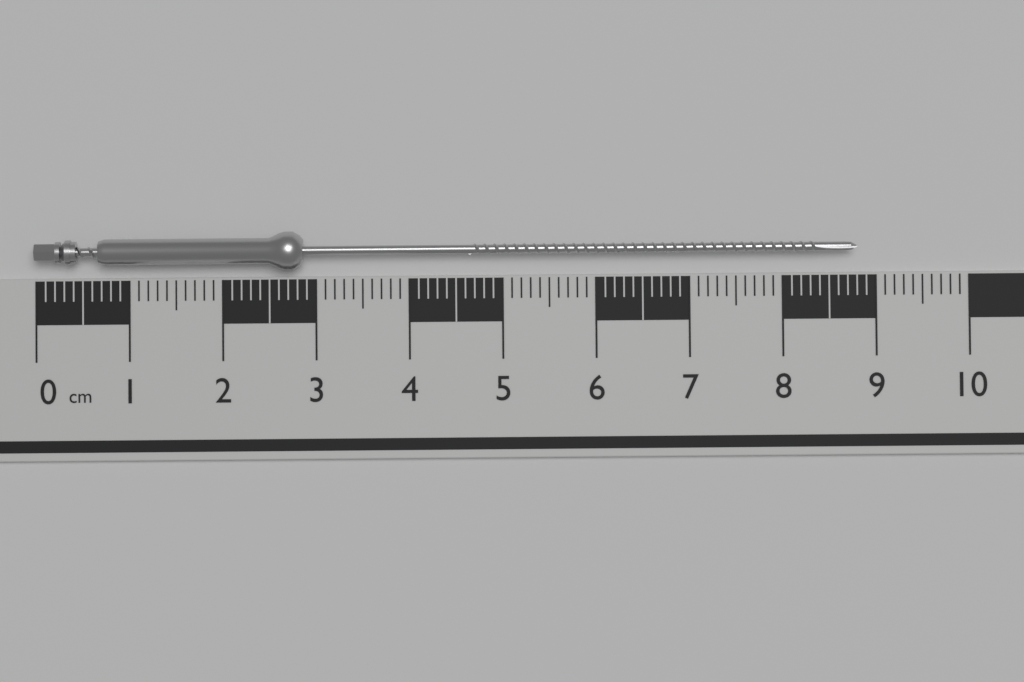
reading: 8.8 cm
